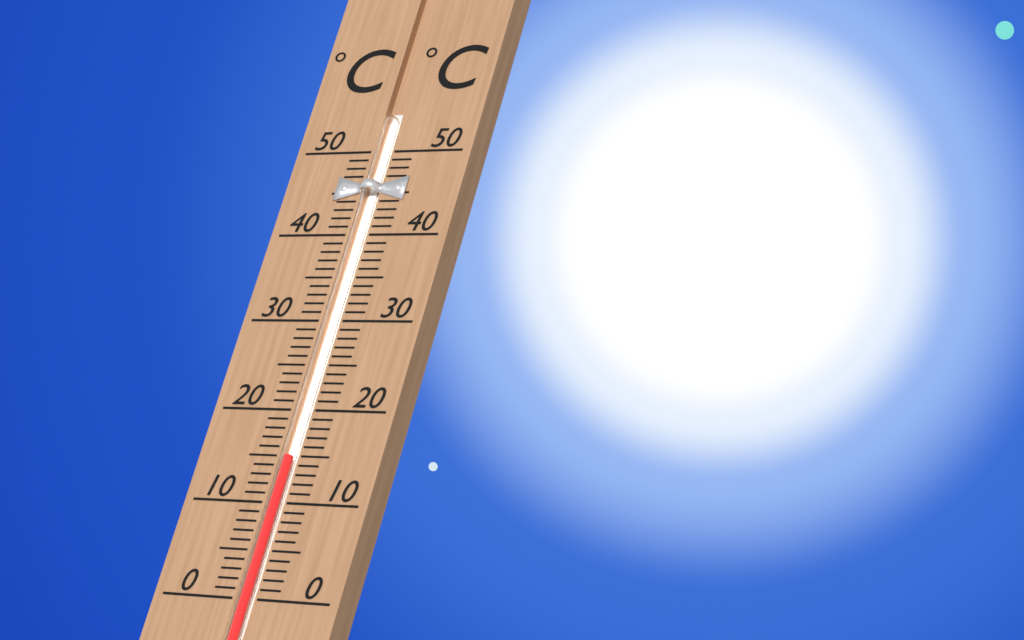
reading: 15 °C
